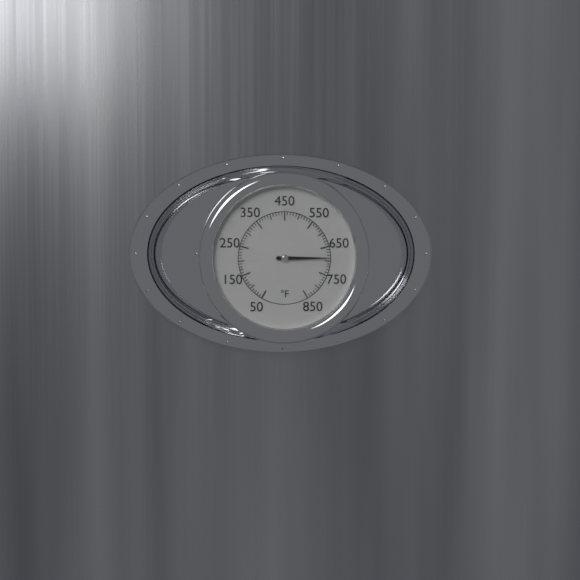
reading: 690 °F
